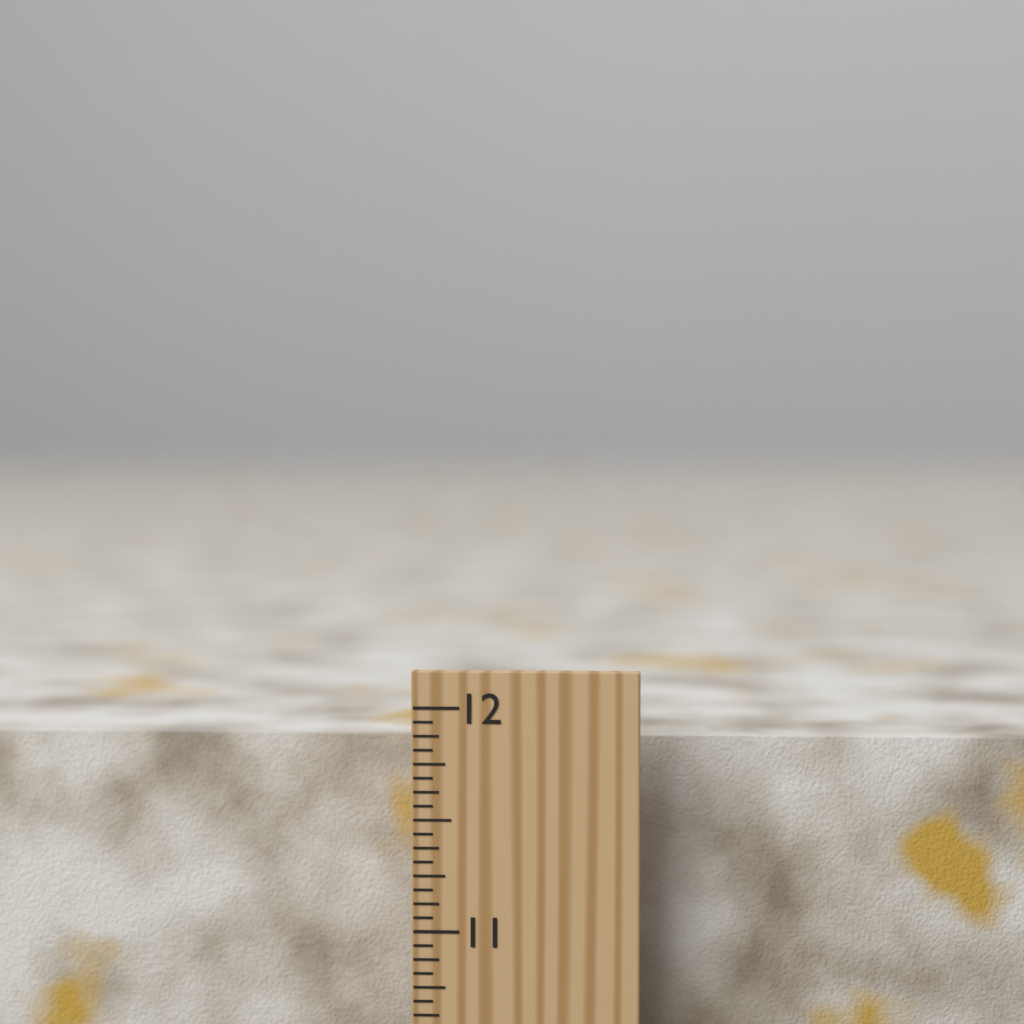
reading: 11.8125 inch
